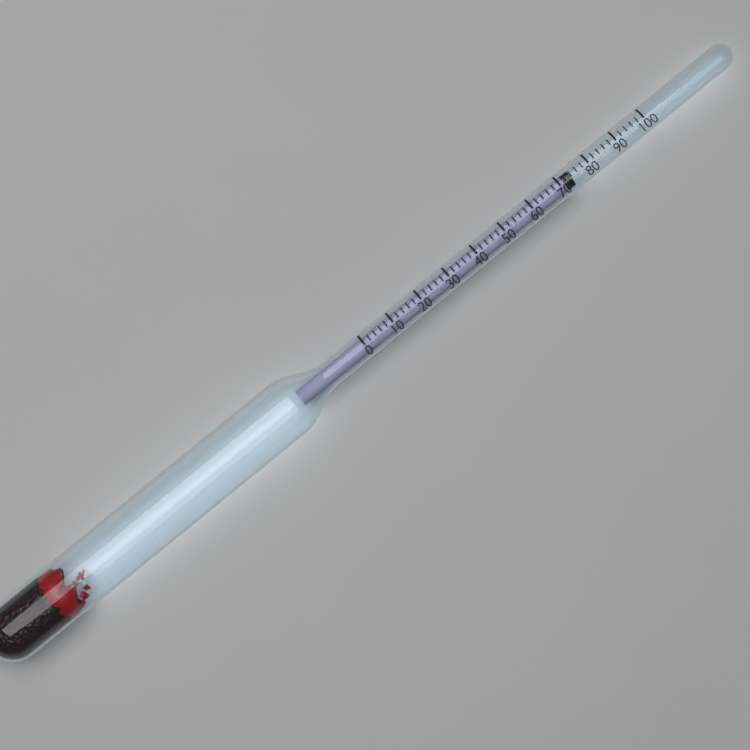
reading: 74 (no unit)
